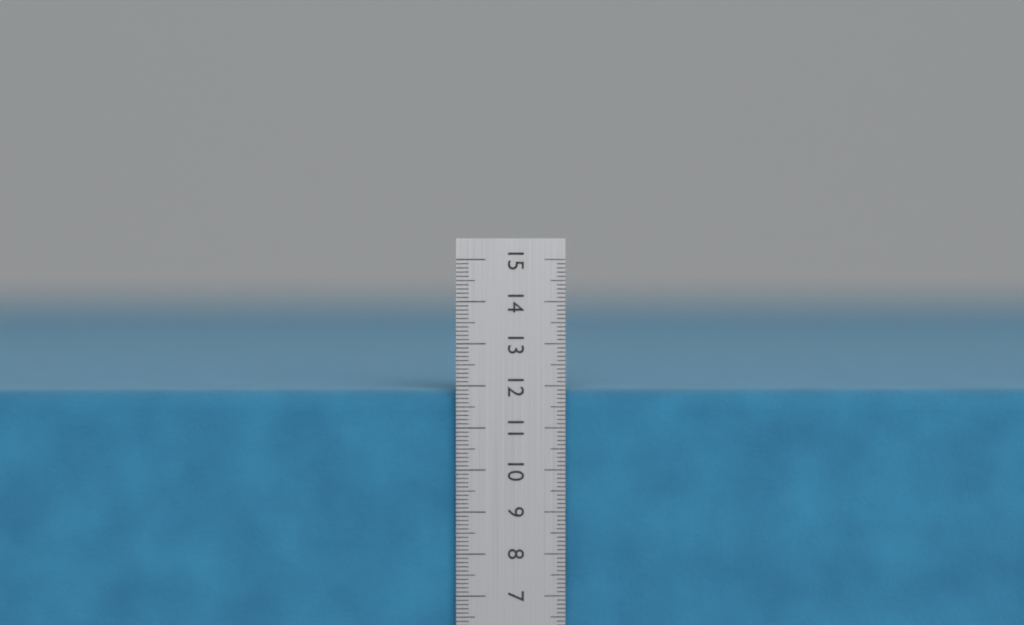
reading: 11.9 cm
